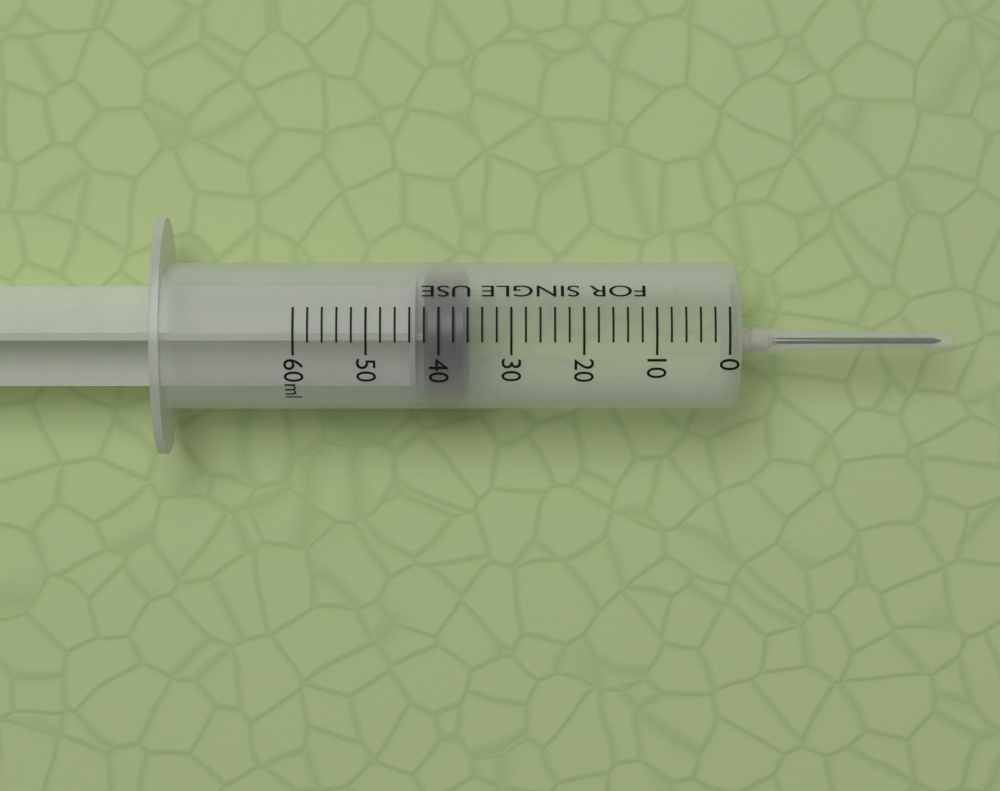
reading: 36 ml
